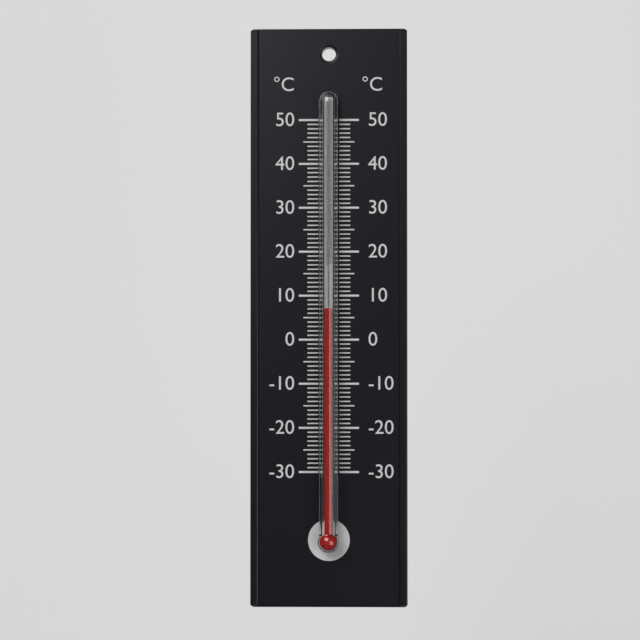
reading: 7 °C
